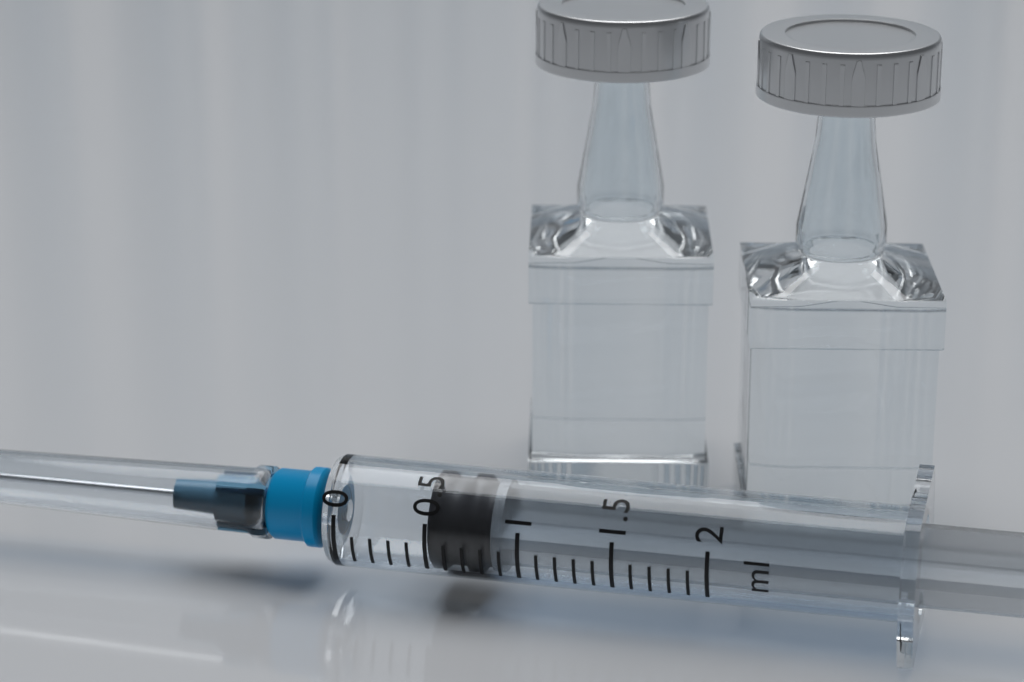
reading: 0.5 ml
